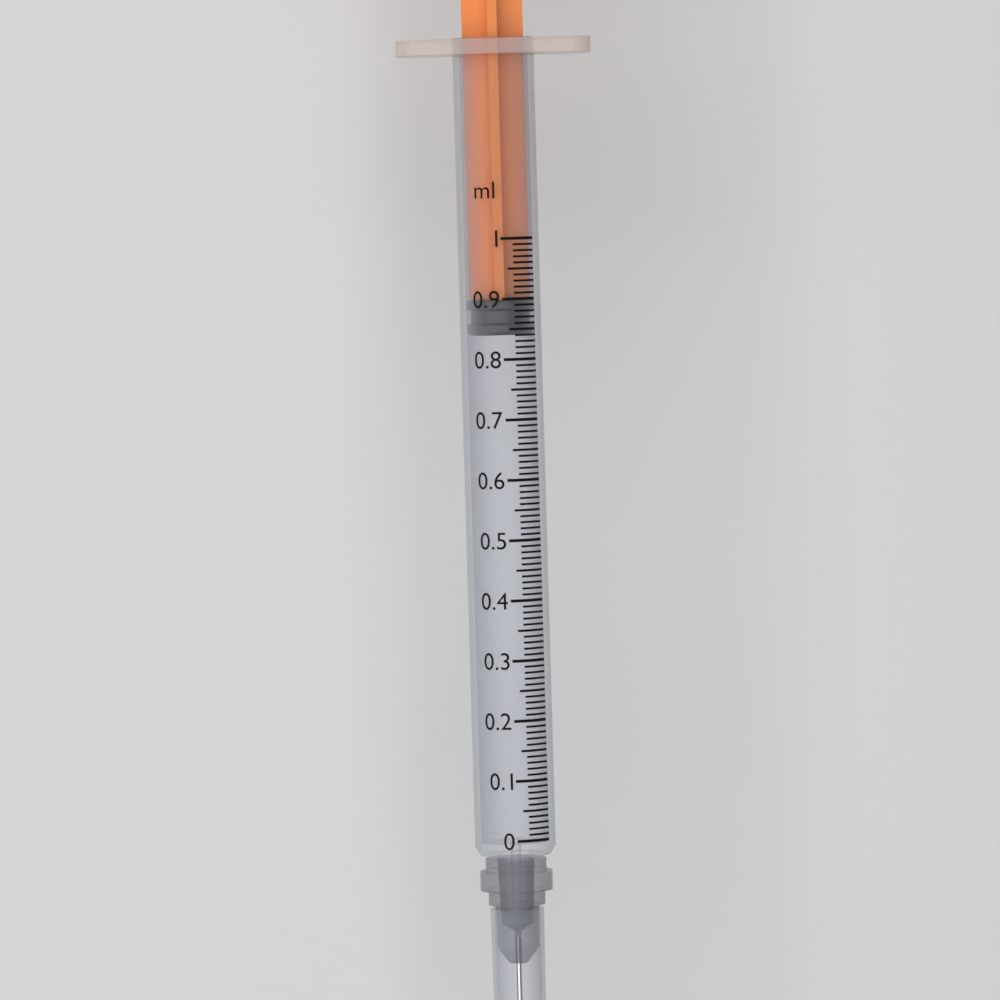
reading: 0.84 ml
